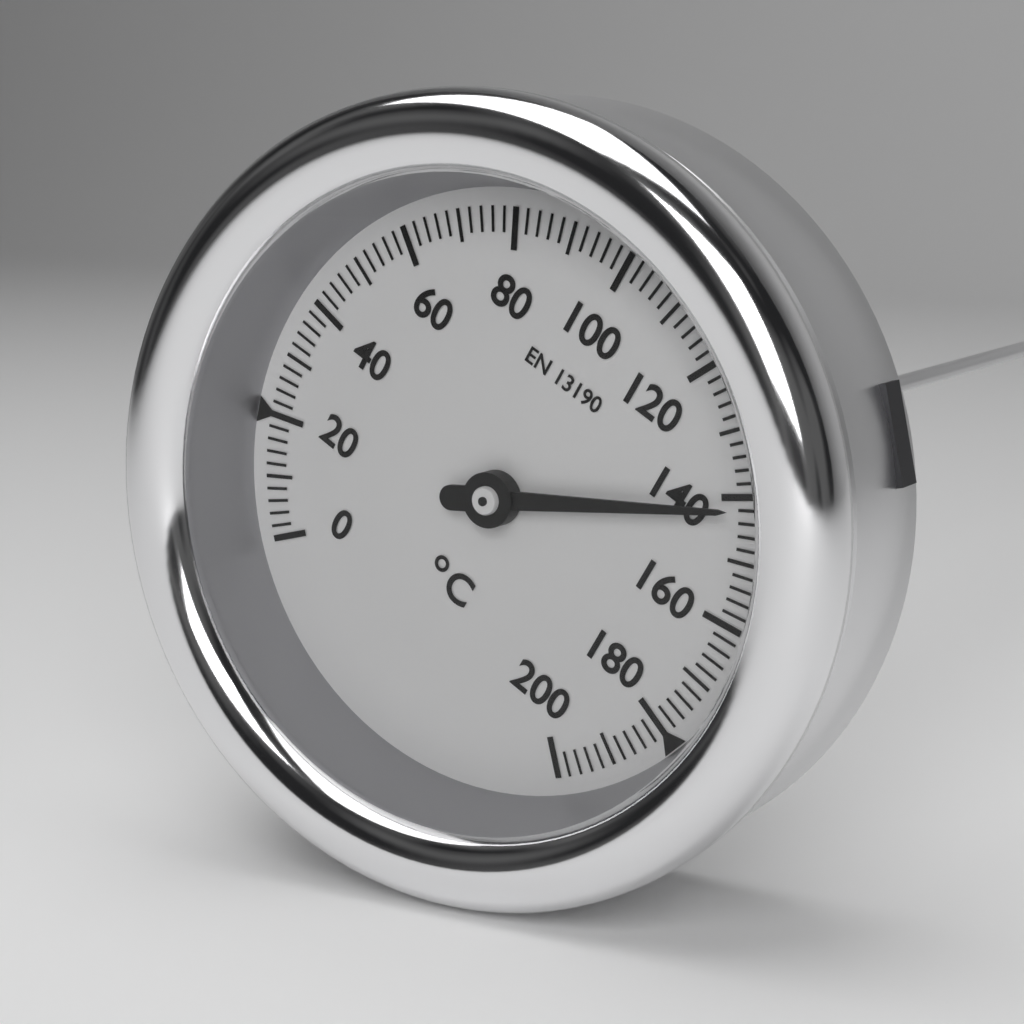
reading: 142 °C
